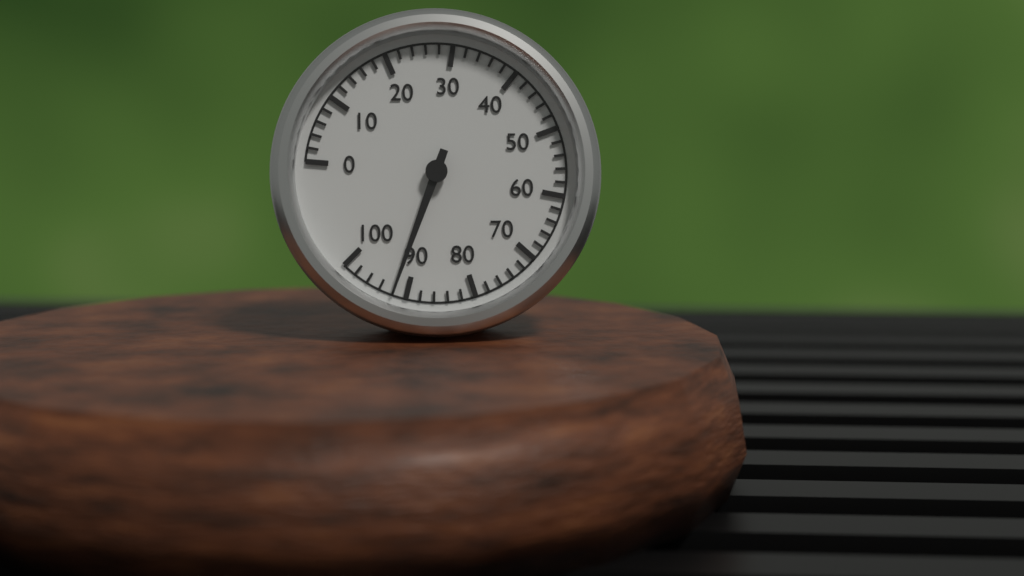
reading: 92 (no unit)
